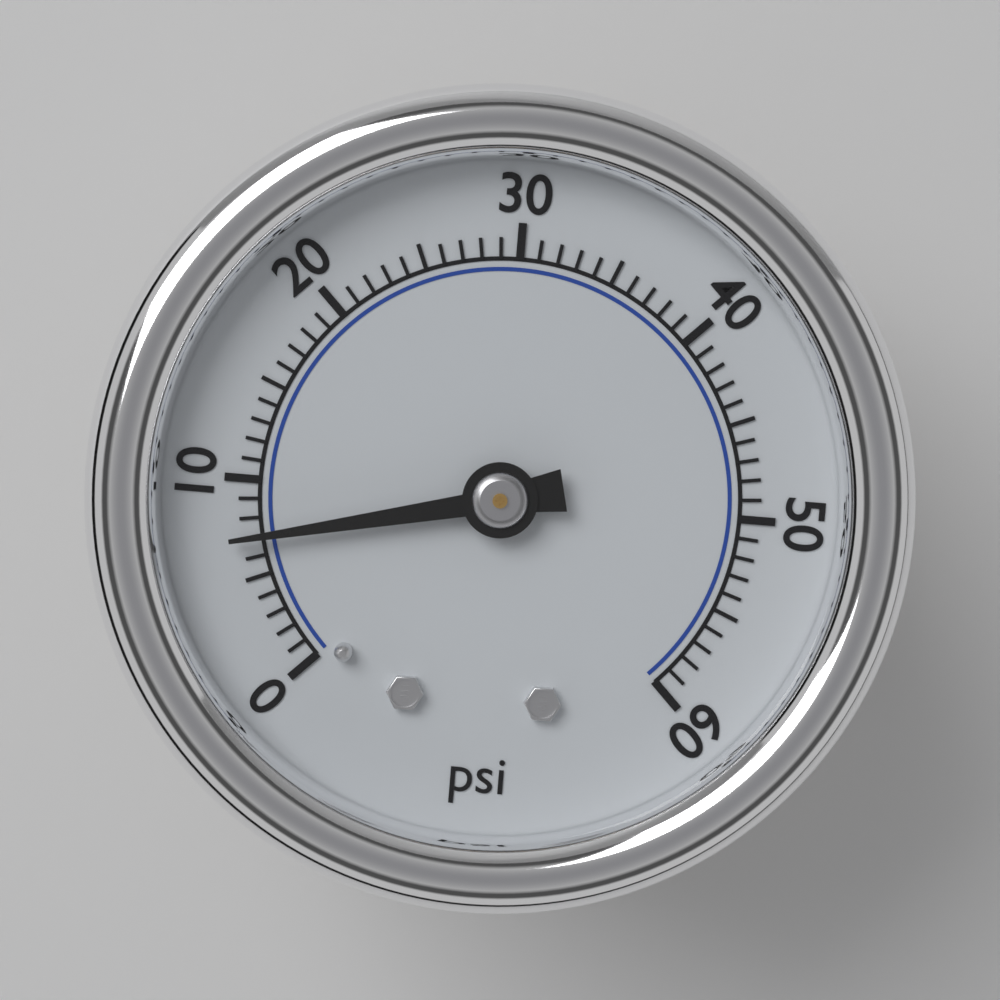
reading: 7 psi
